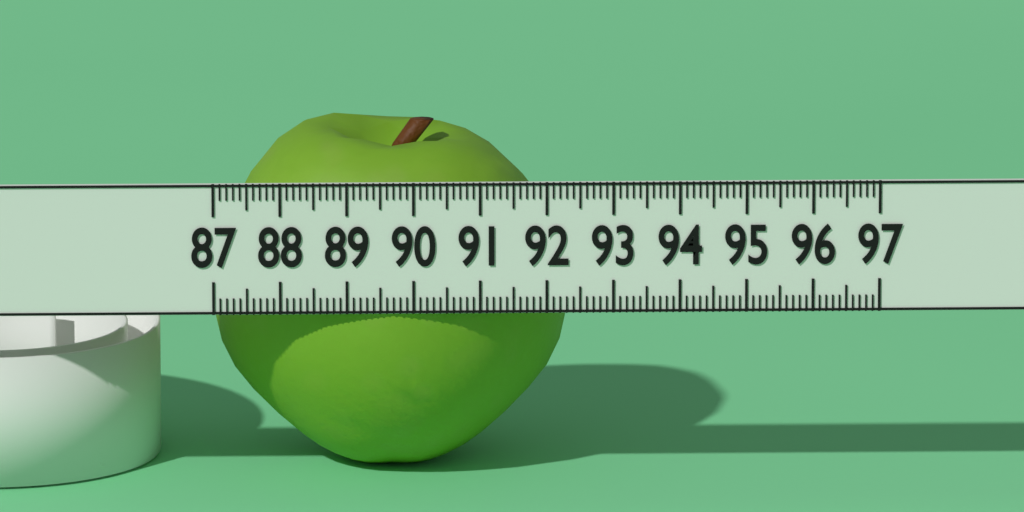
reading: 92.4 (no unit)
